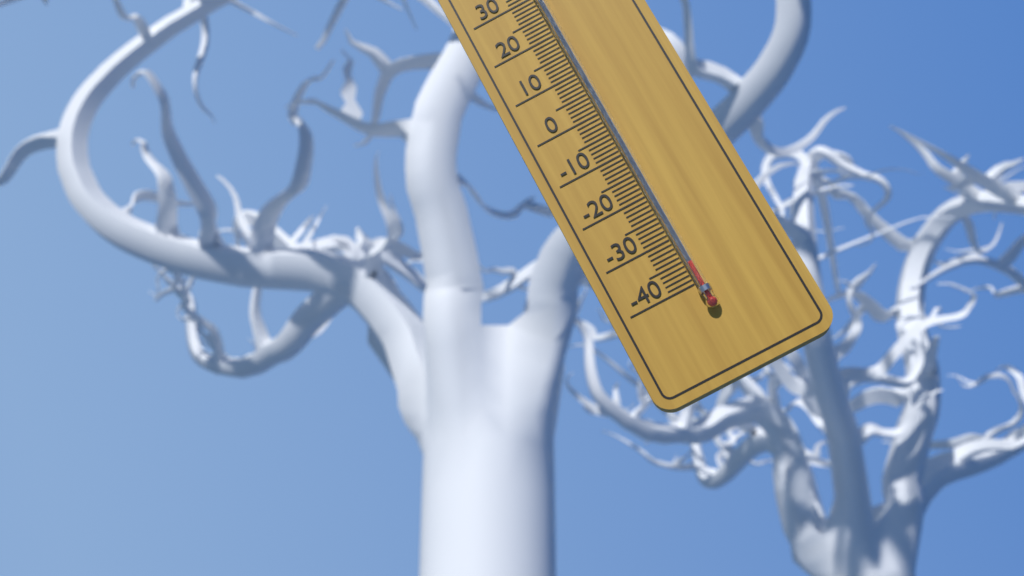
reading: -36 °C
